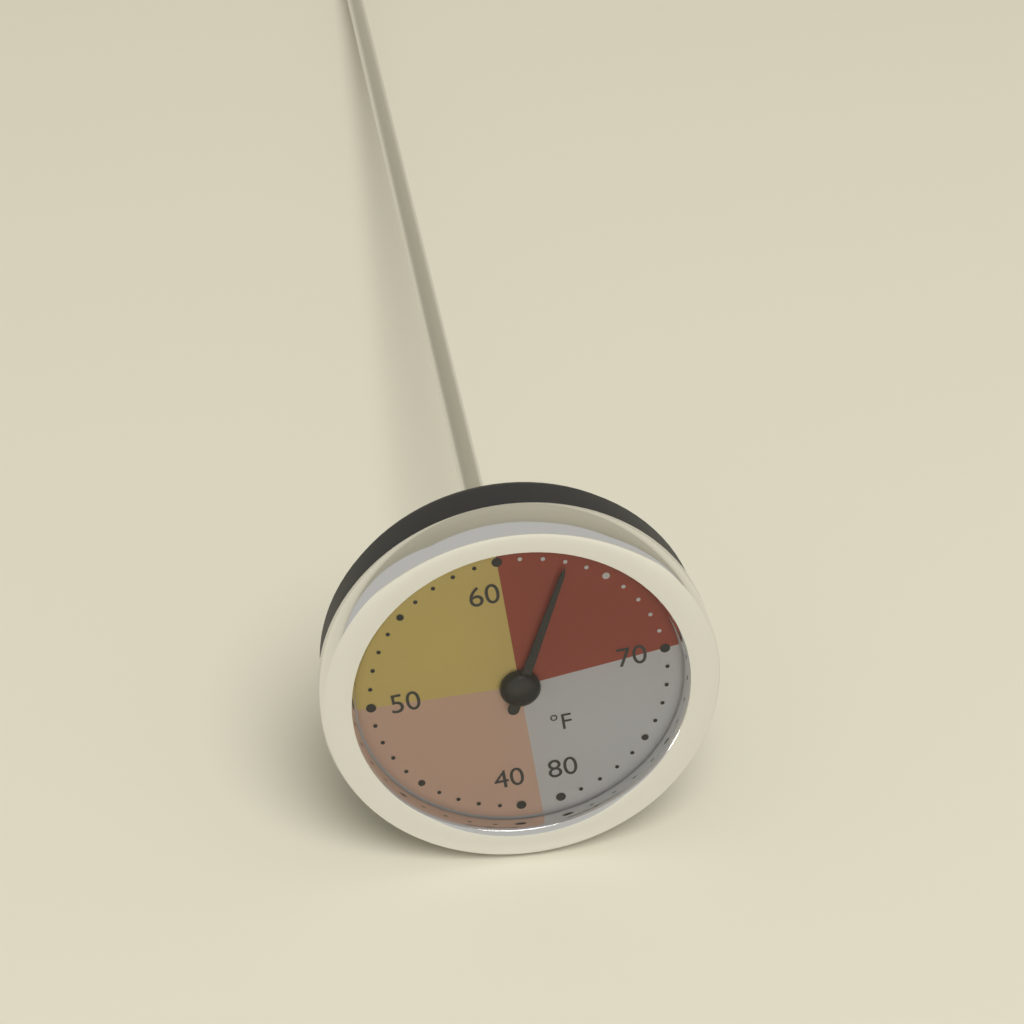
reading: 63 °F
